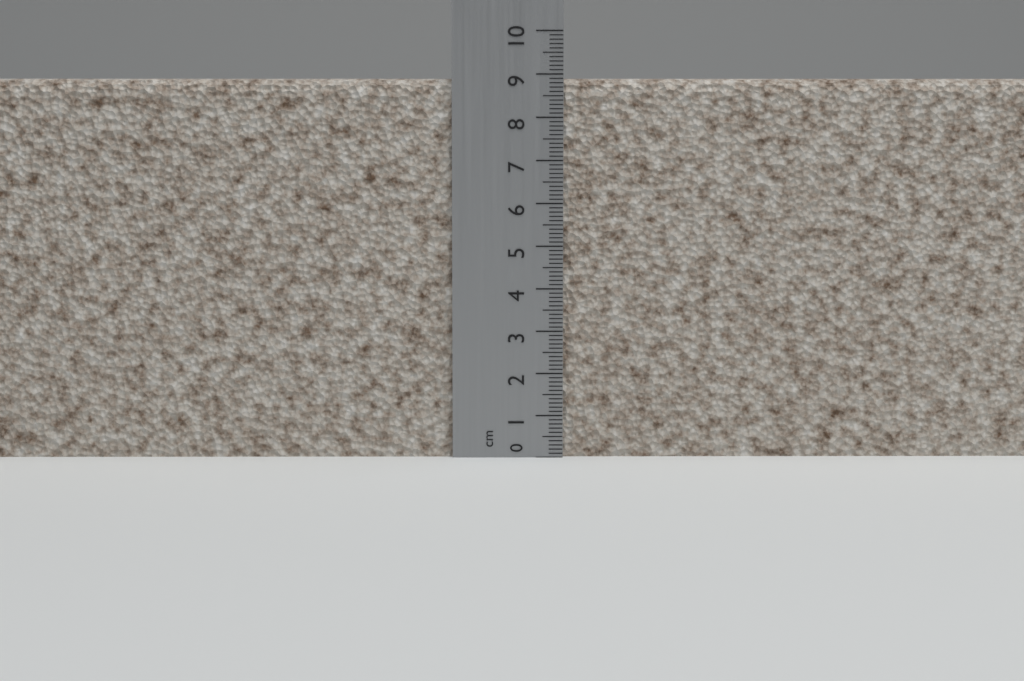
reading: 8.9 cm
